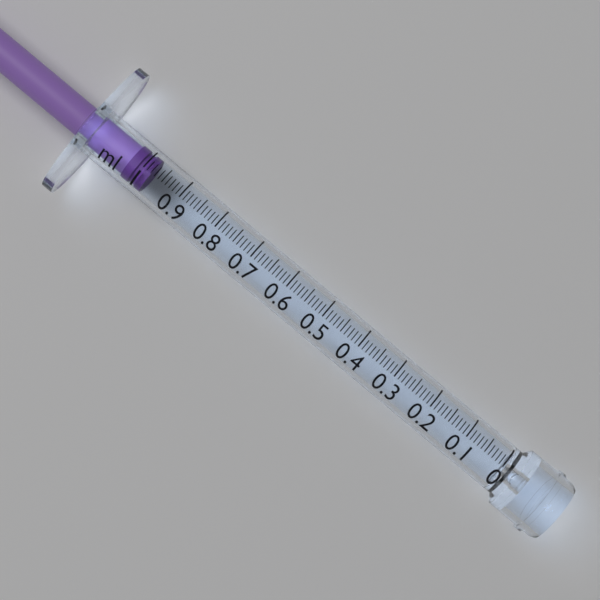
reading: 0.98 ml
